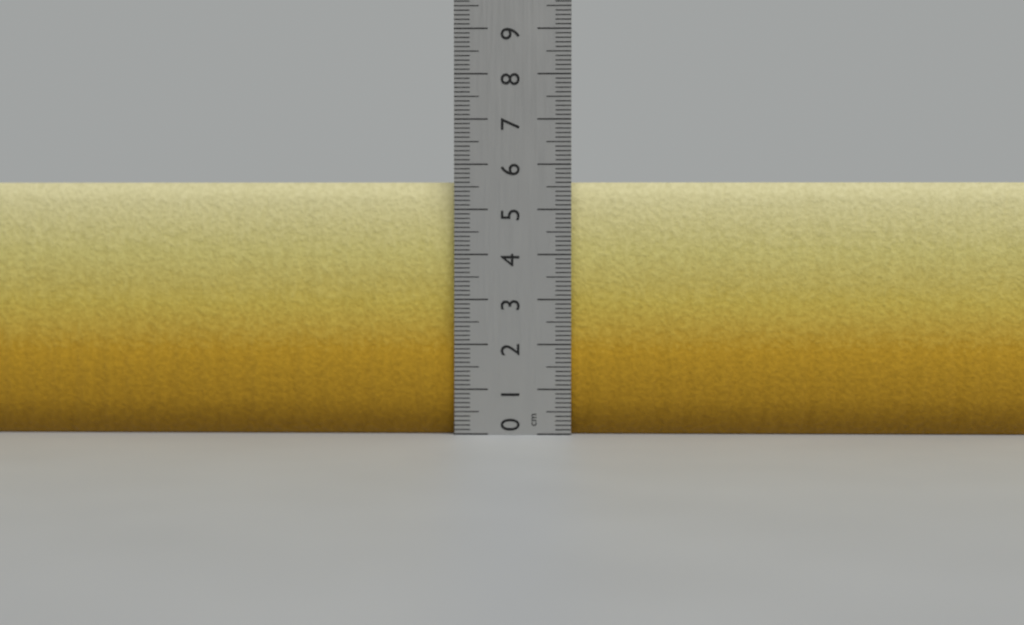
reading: 5.6 cm
